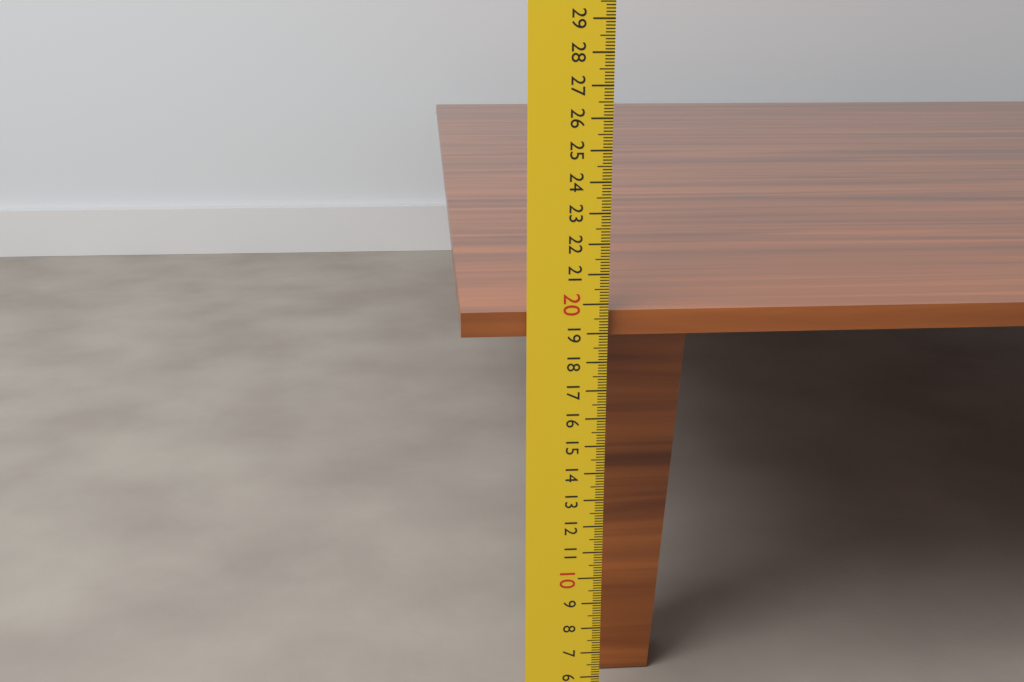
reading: 19.7 cm
